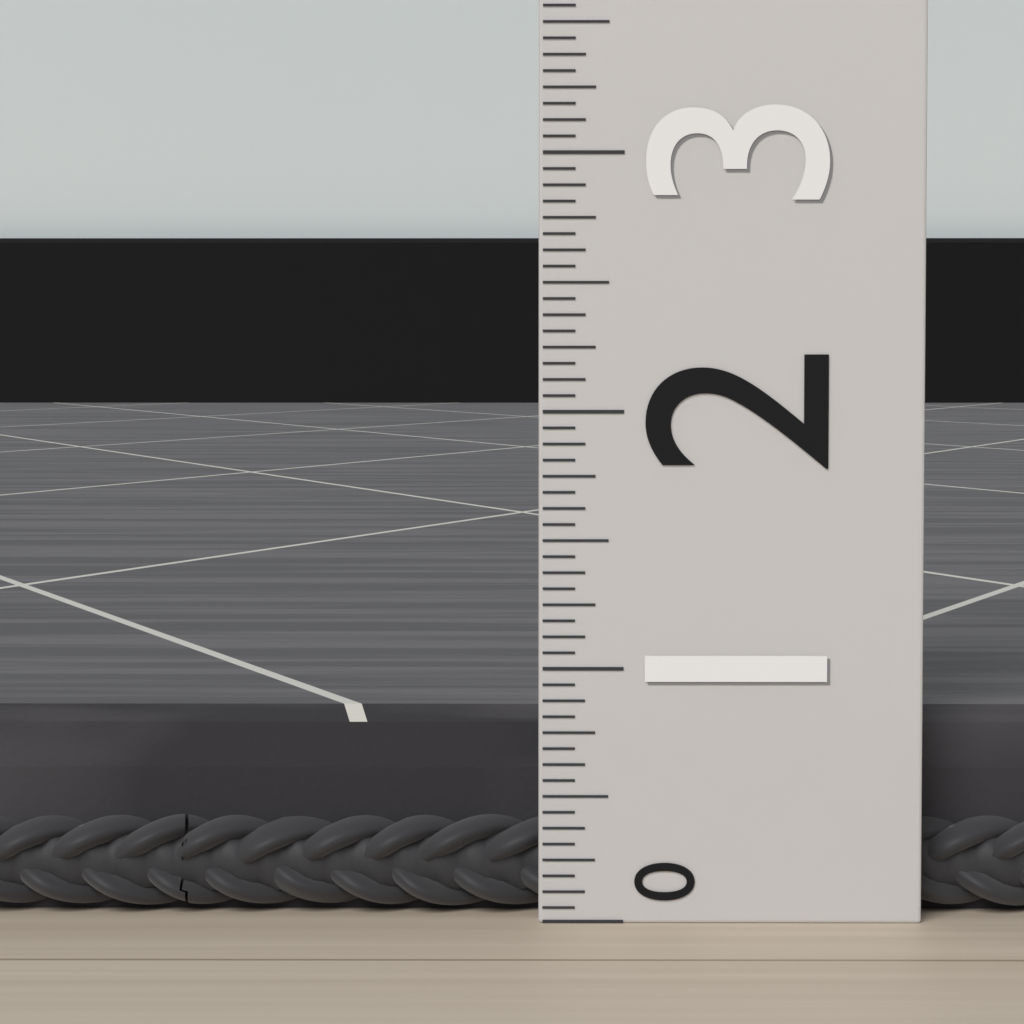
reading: 0.8125 (no unit)
